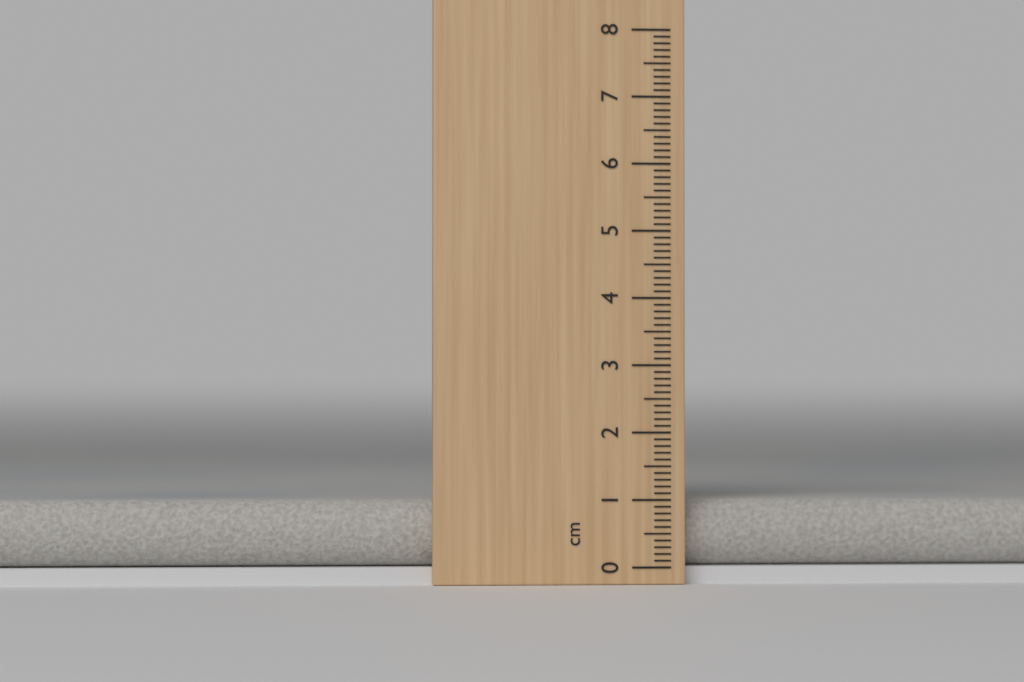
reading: 1.0 cm
